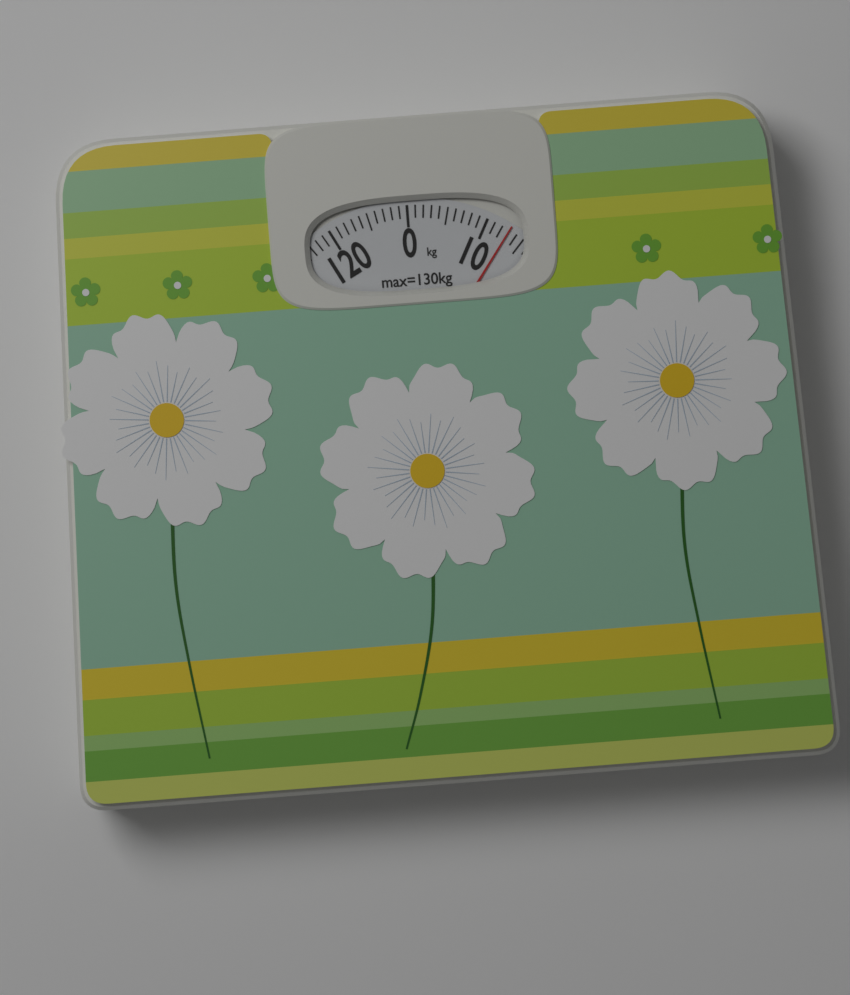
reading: 13 kg
